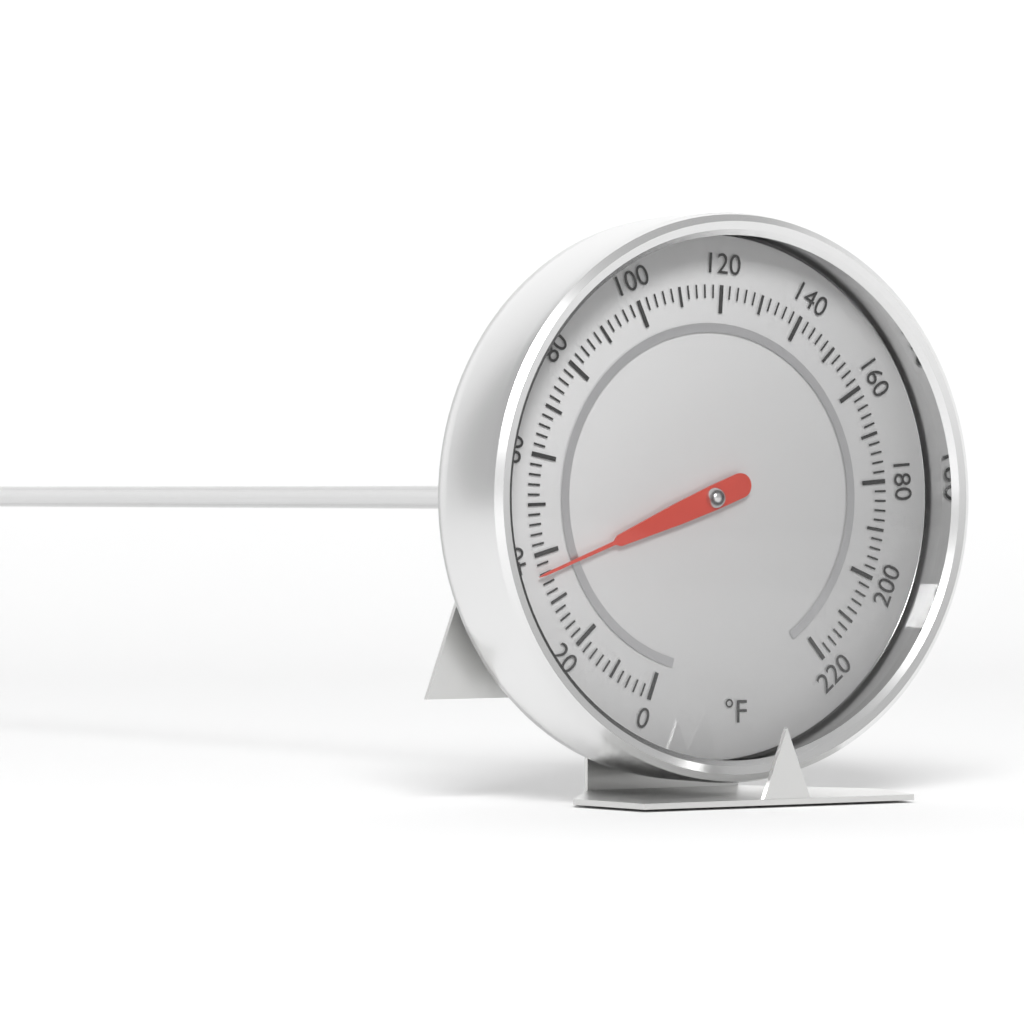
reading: 36 °F
